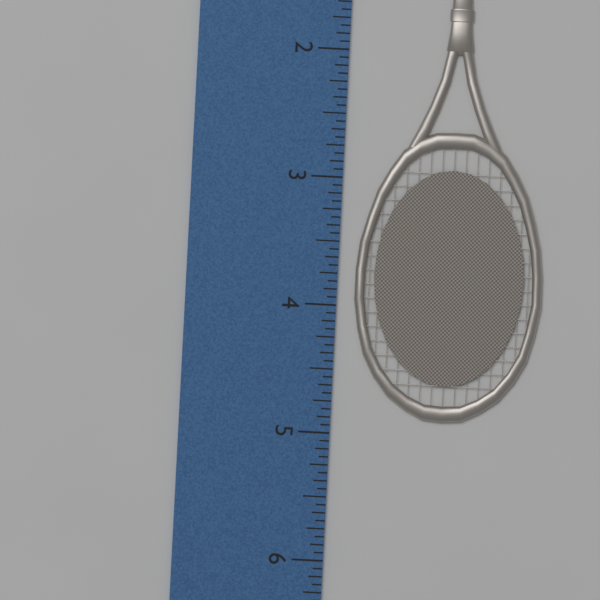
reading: 4.8750 inch
